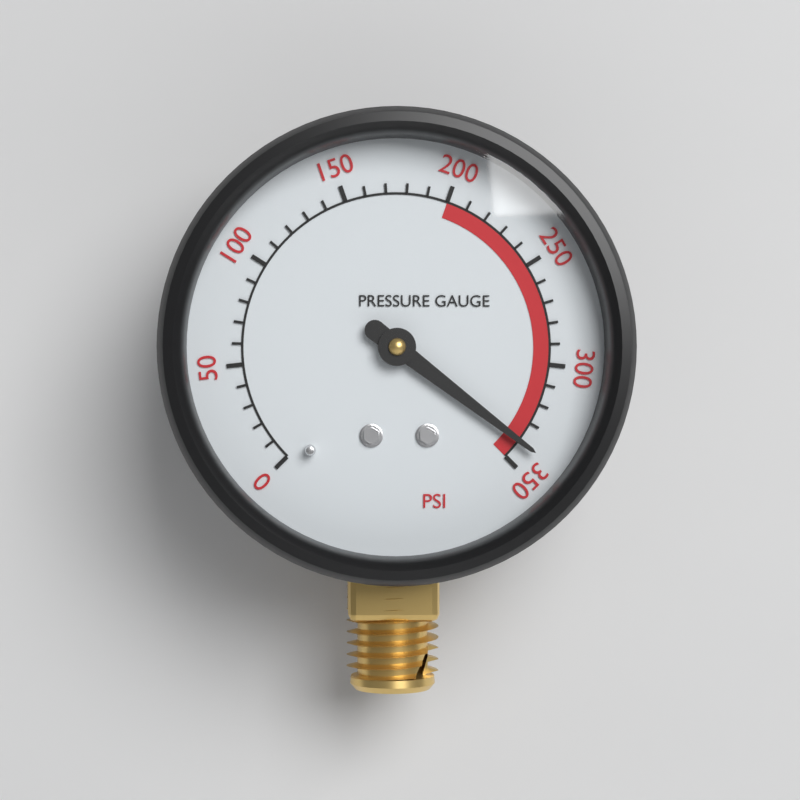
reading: 340 psi
